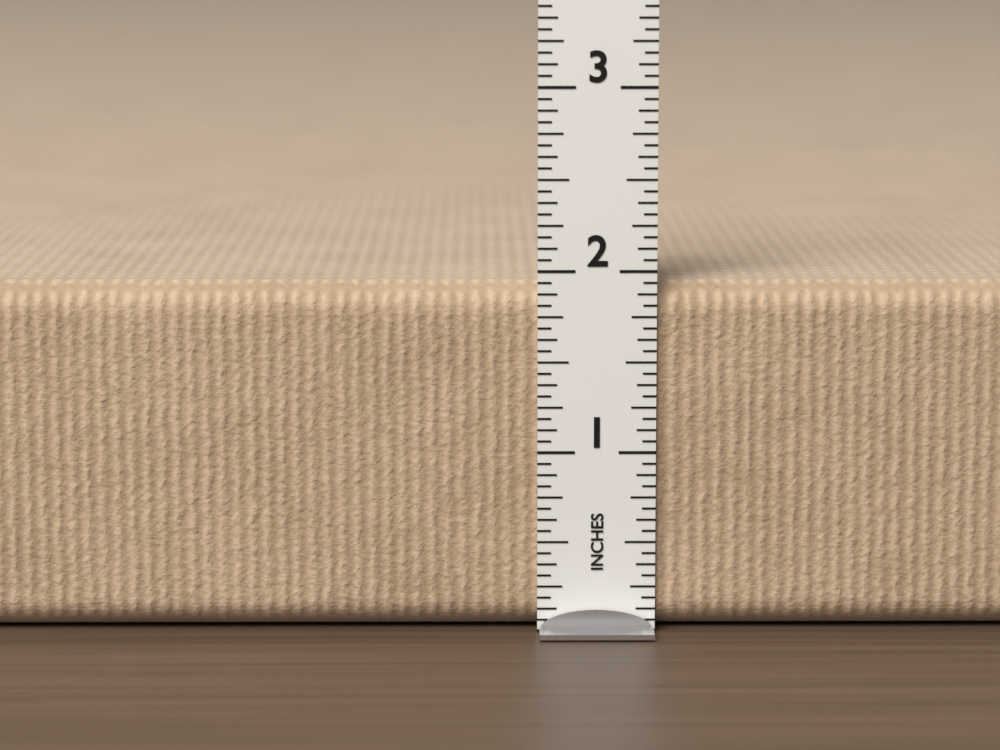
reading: 1.9375 in
